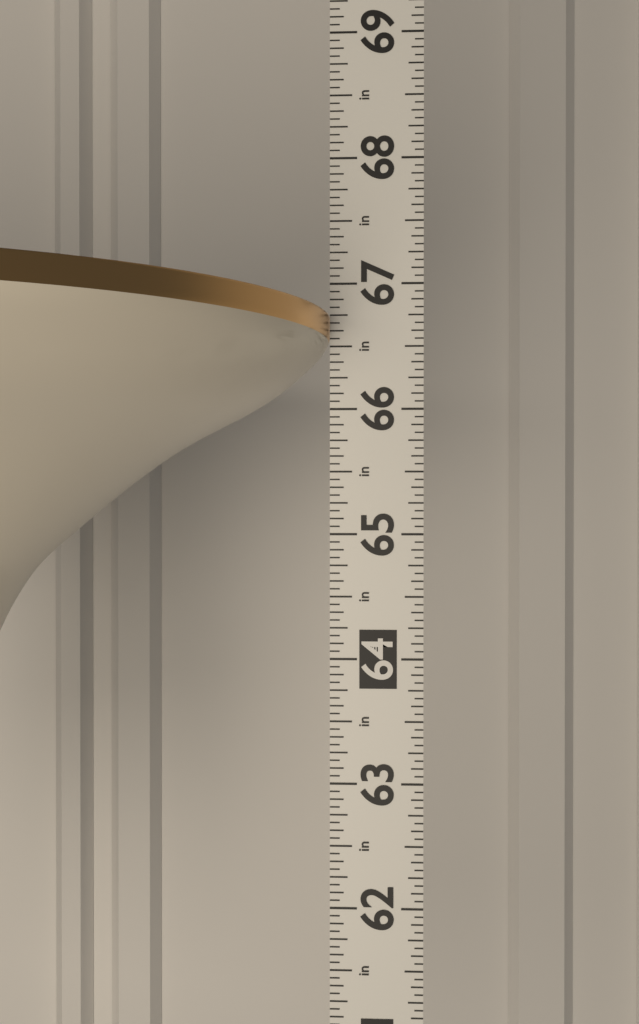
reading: 66.7500 in
